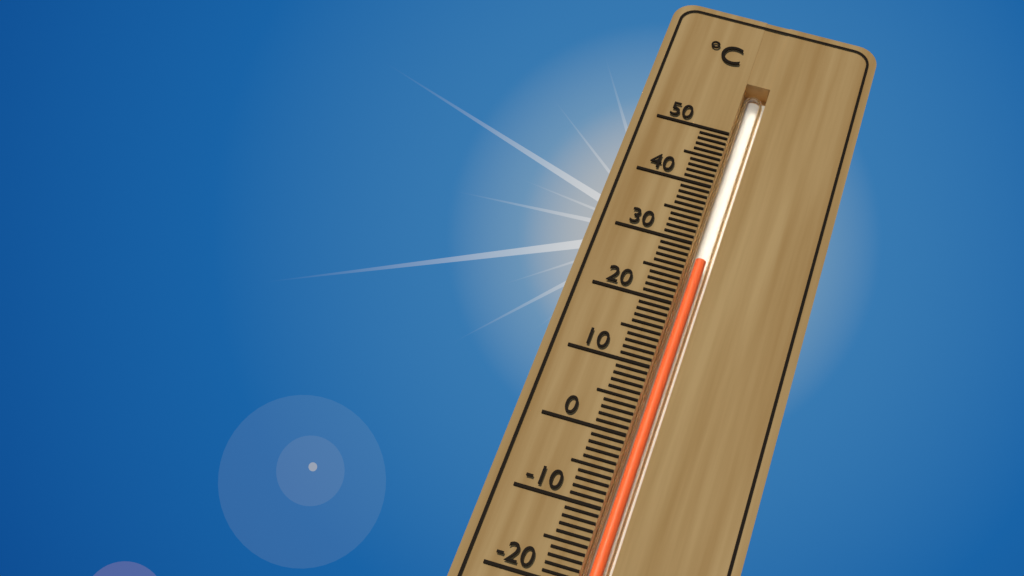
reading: 28 °C
